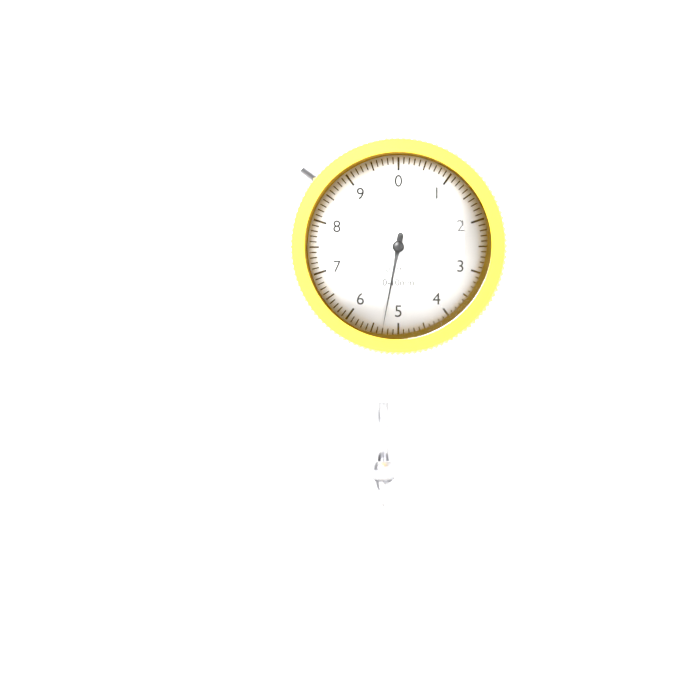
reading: 5.3 mm
